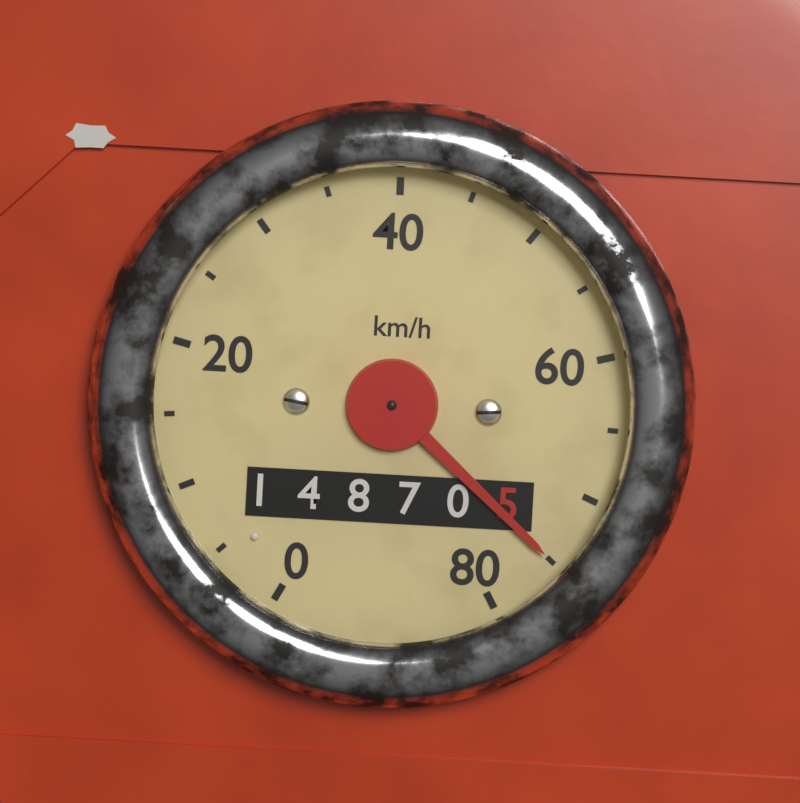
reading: 75 km/h
